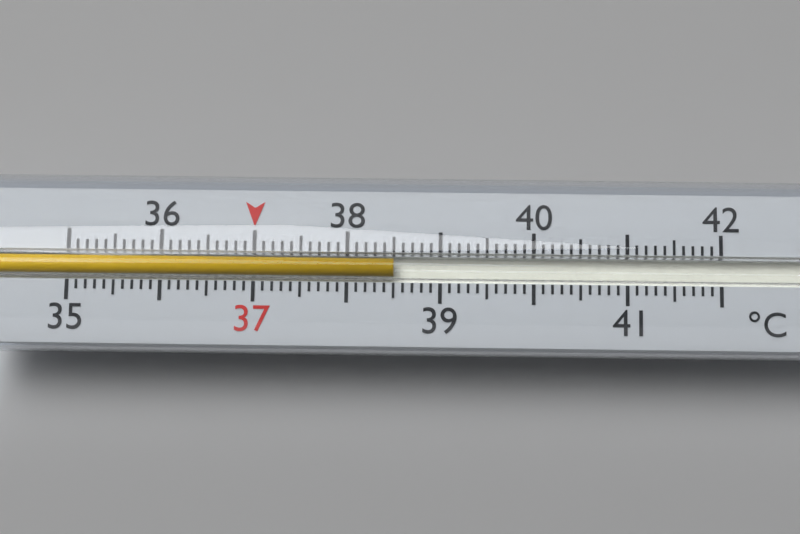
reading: 38.5 °C
